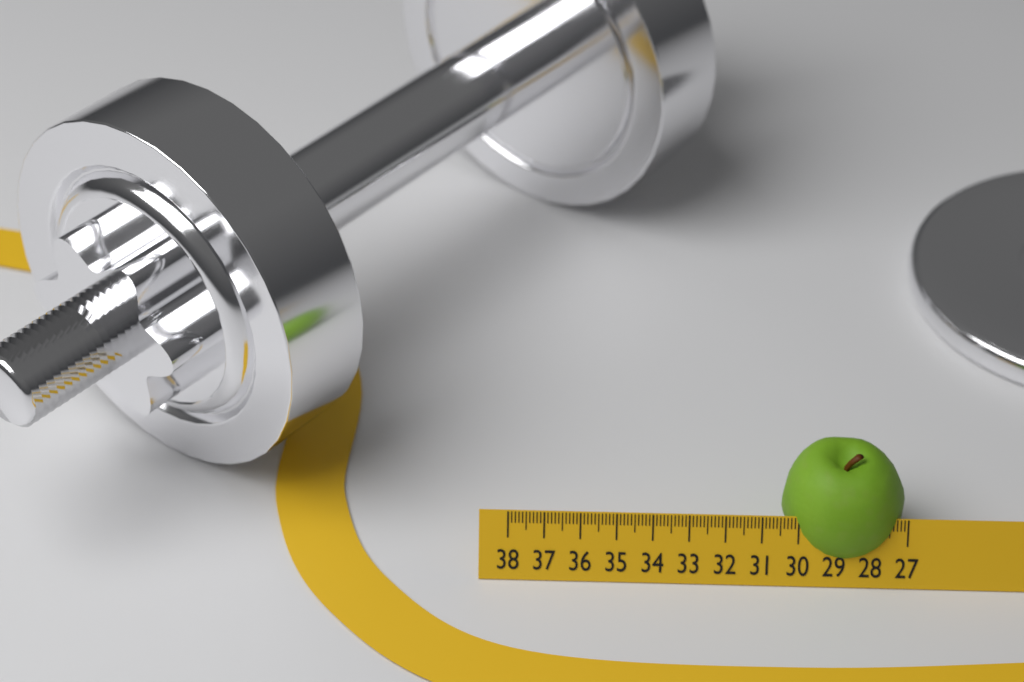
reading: 30.4 (no unit)
